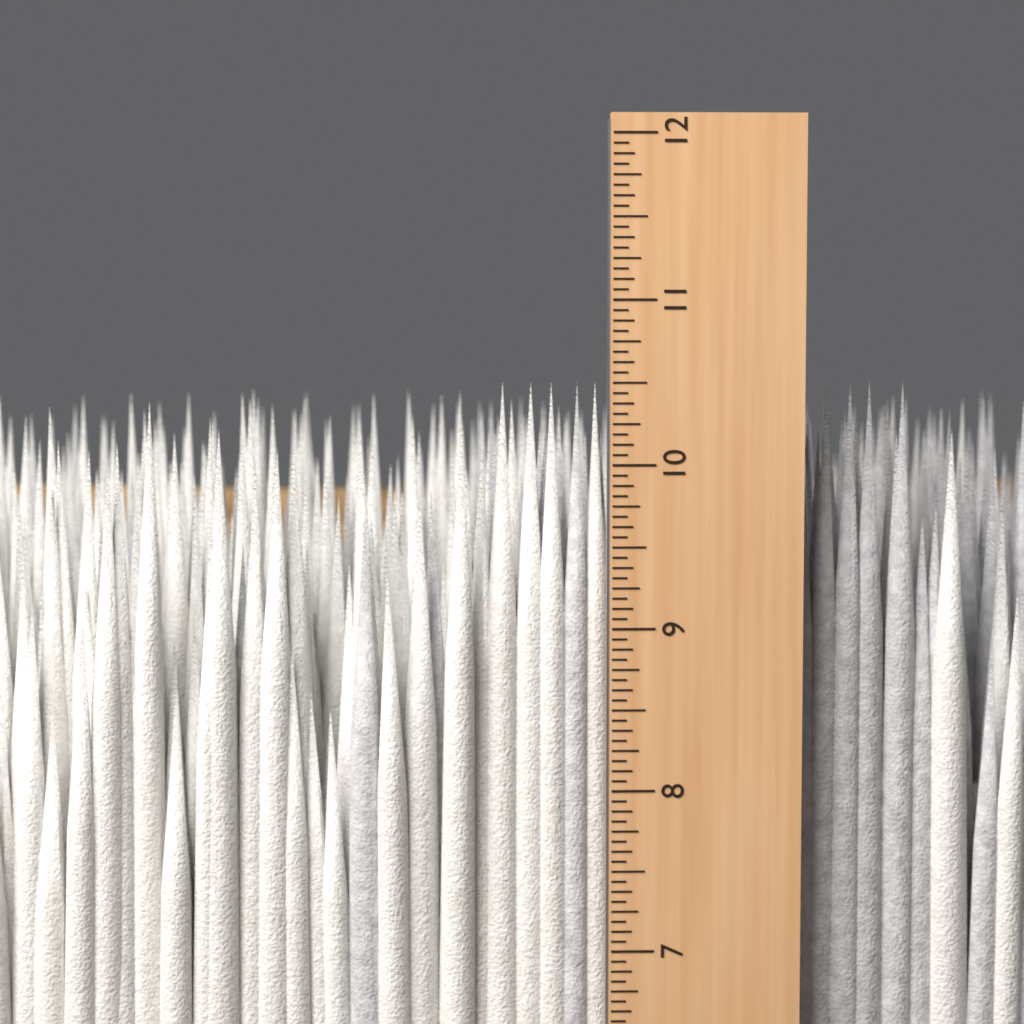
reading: 10.5000 in
